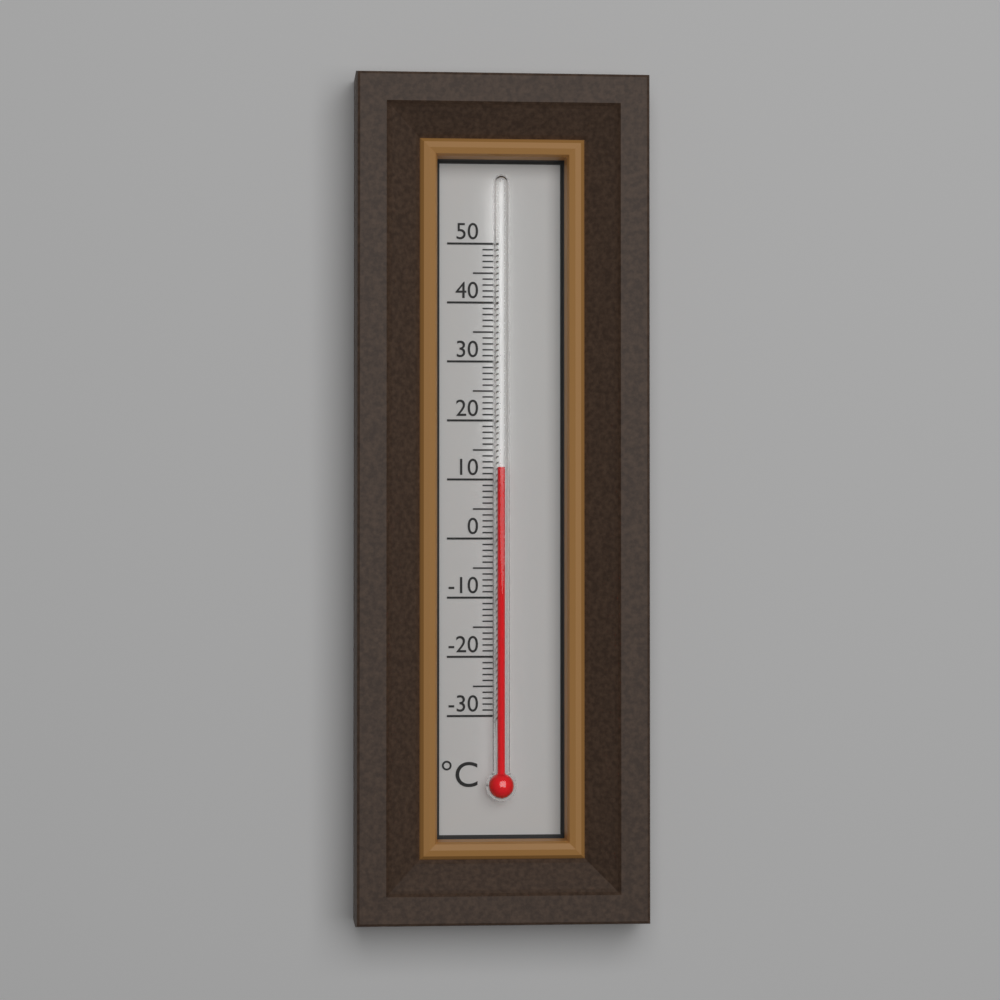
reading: 12 °C
